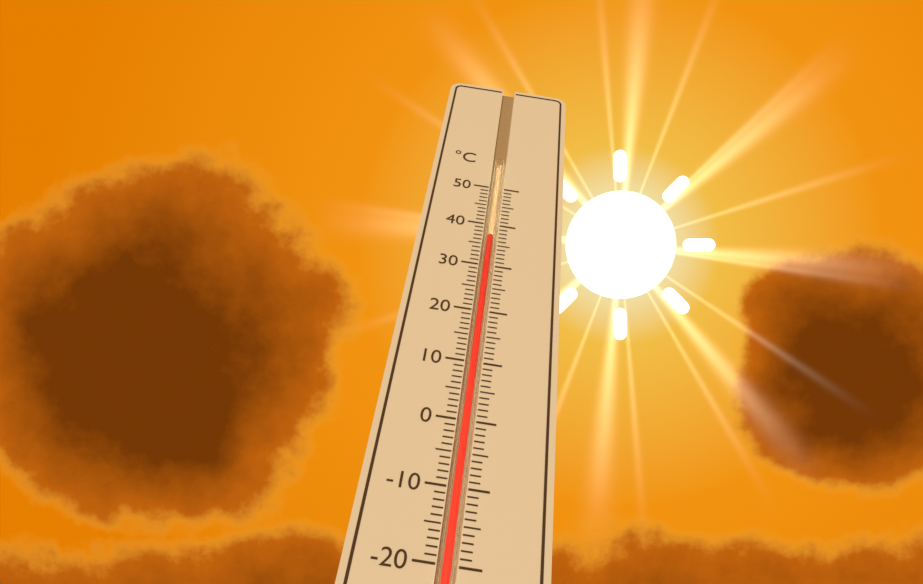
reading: 37 °C
